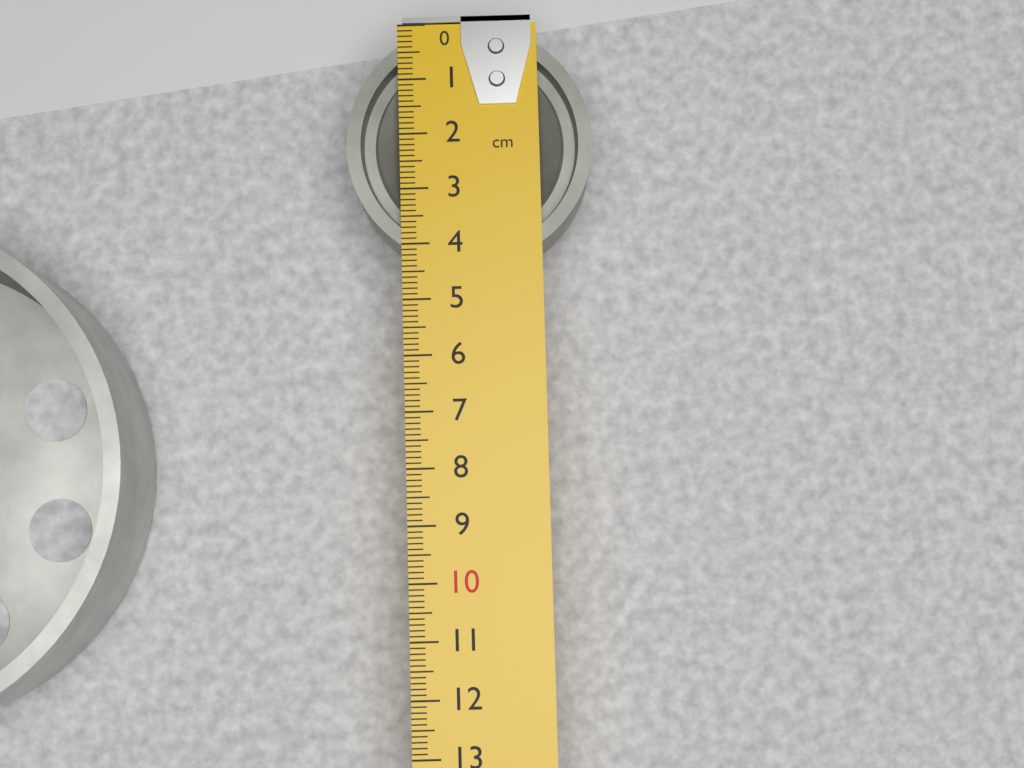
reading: 4.4 cm
